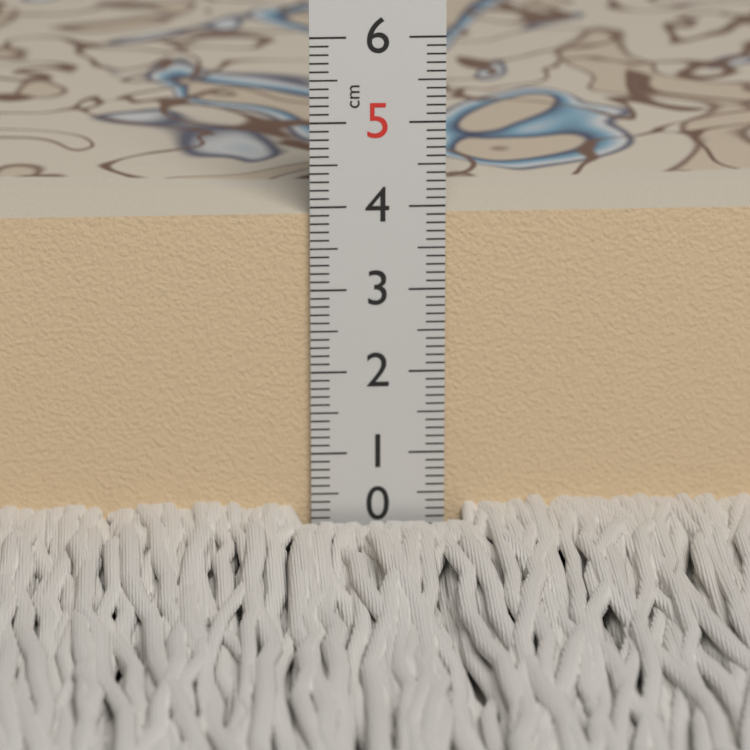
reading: 3.9 cm
